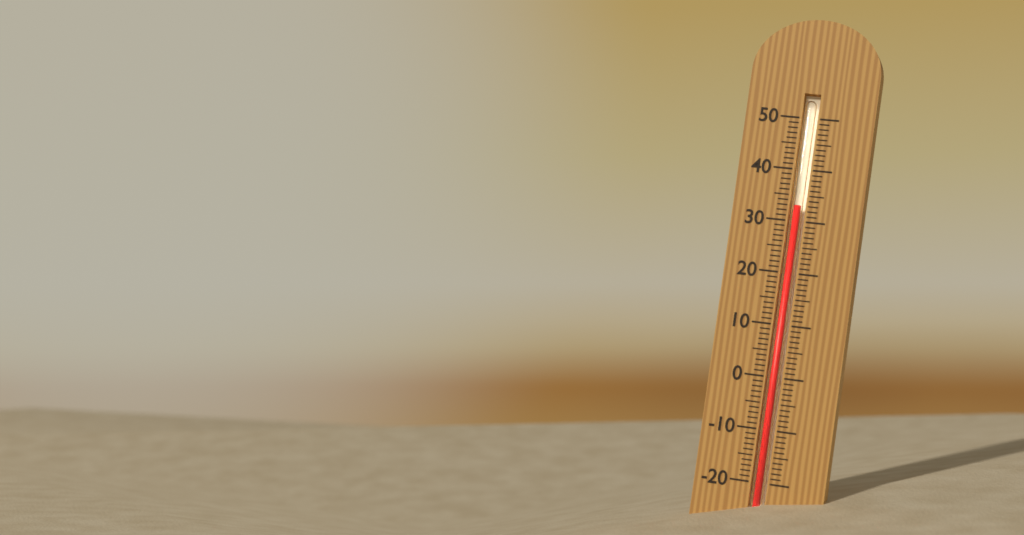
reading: 33 (no unit)
